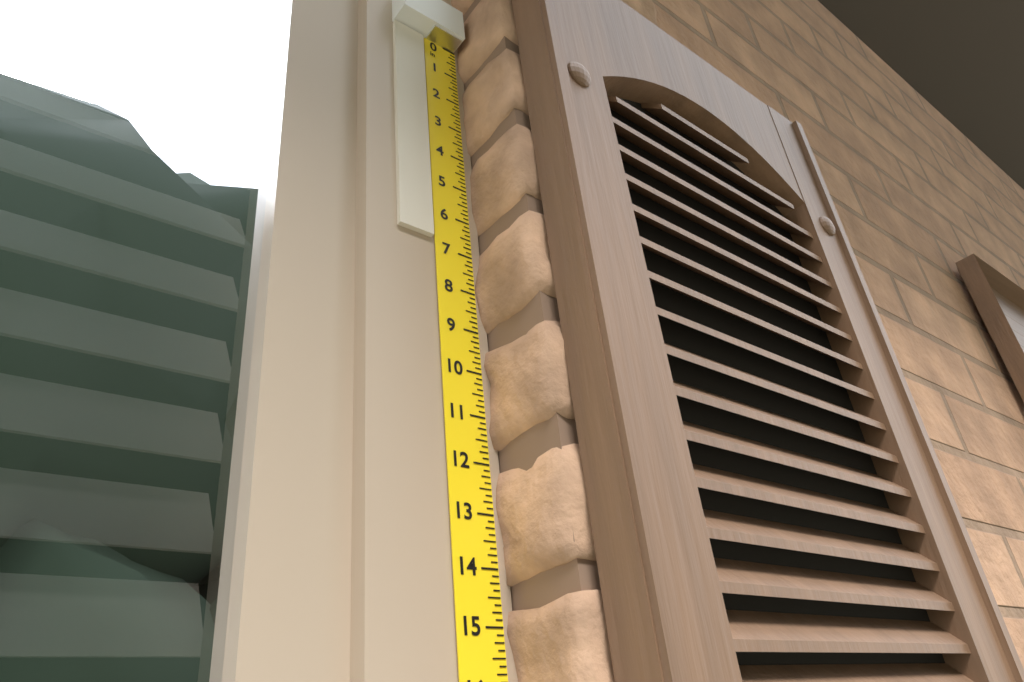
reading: 6.750 in
